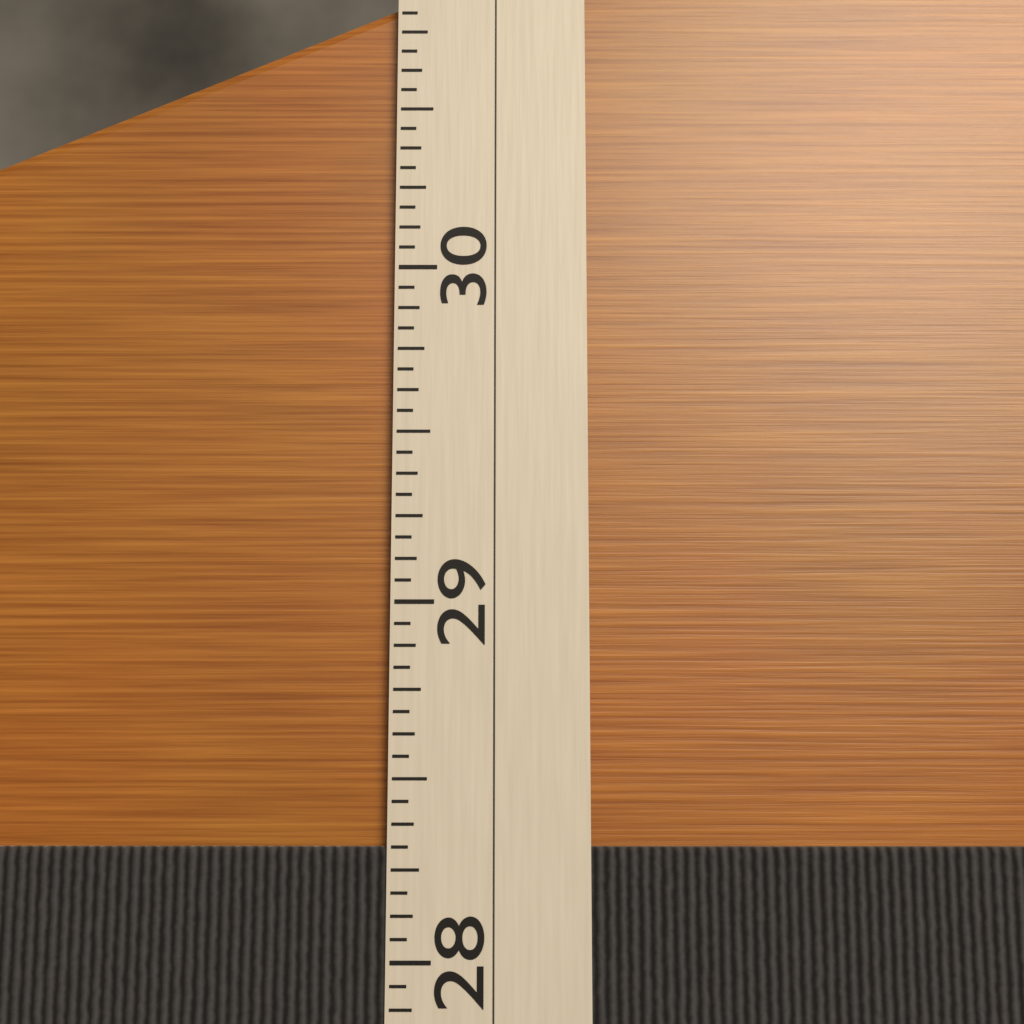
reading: 28.3125 (no unit)
